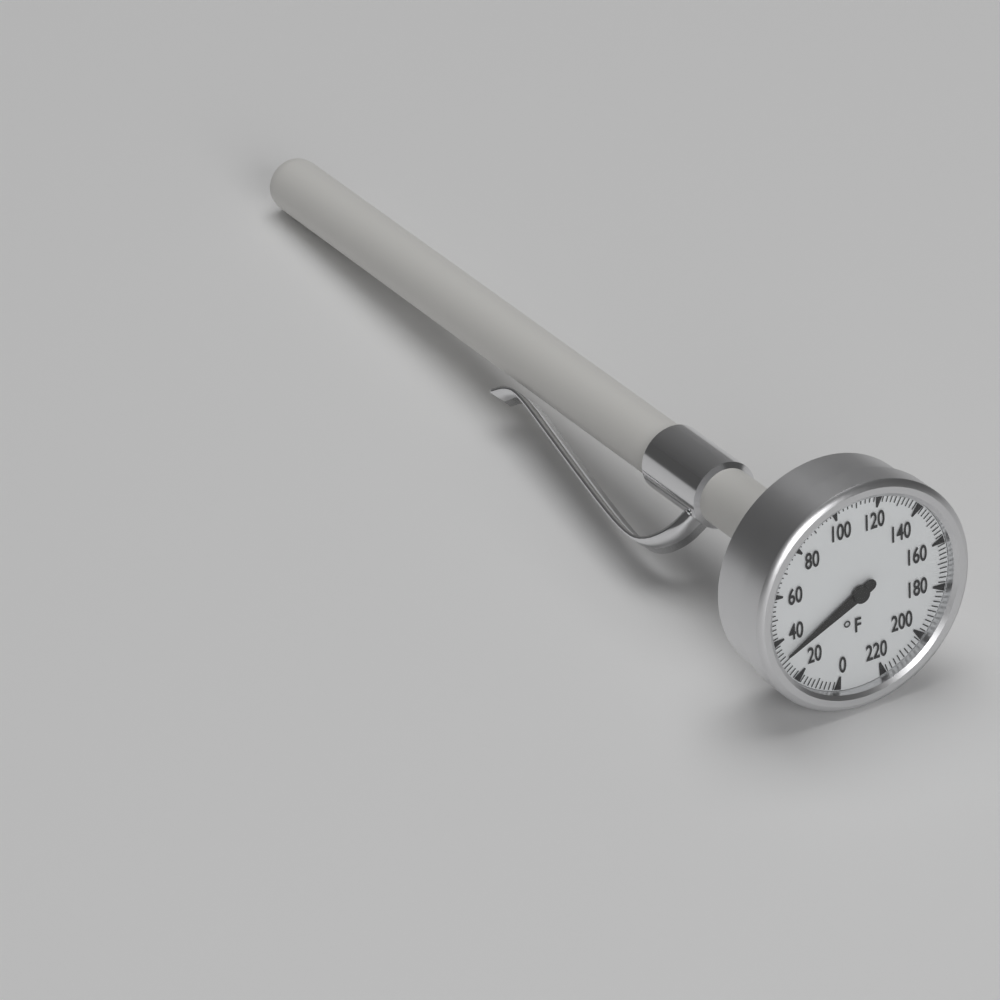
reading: 32 °F
